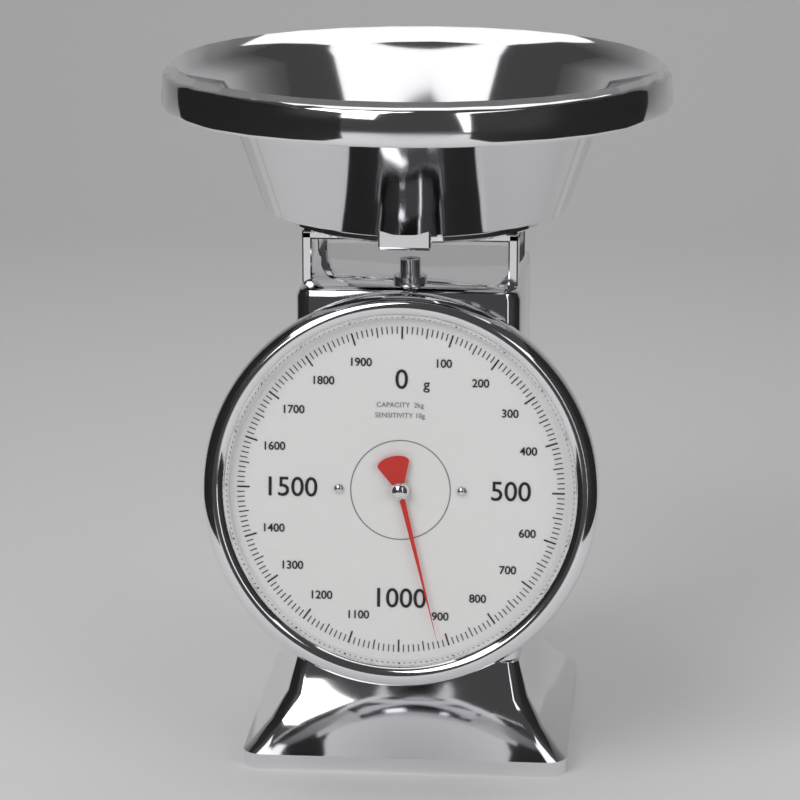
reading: 920 g
